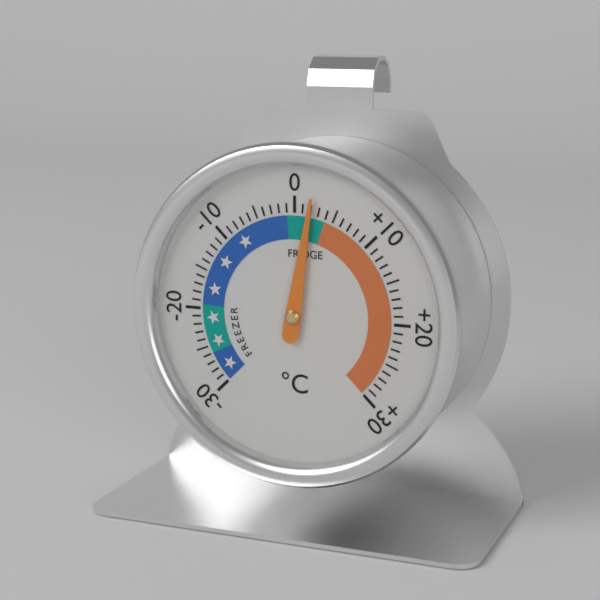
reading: 2 °C
